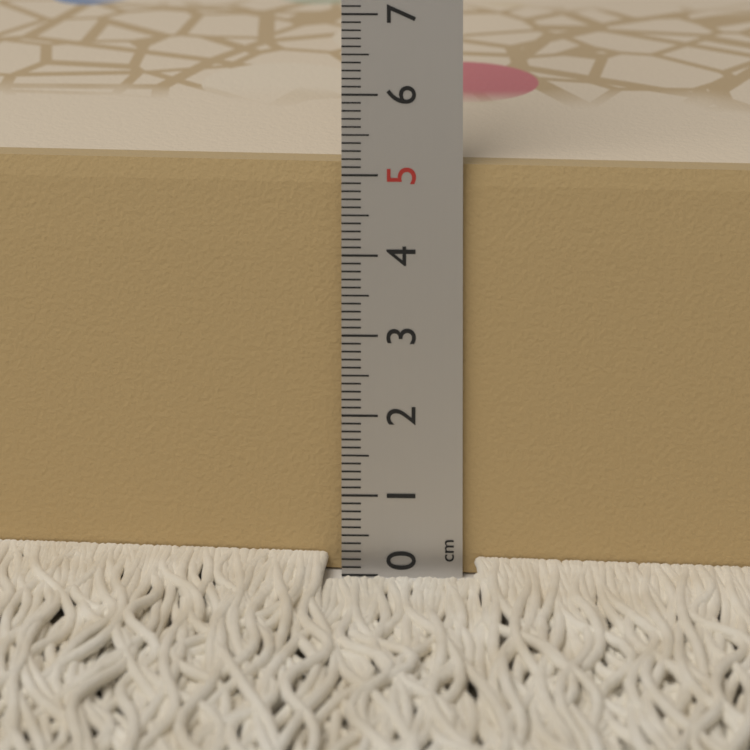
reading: 5.1 cm
